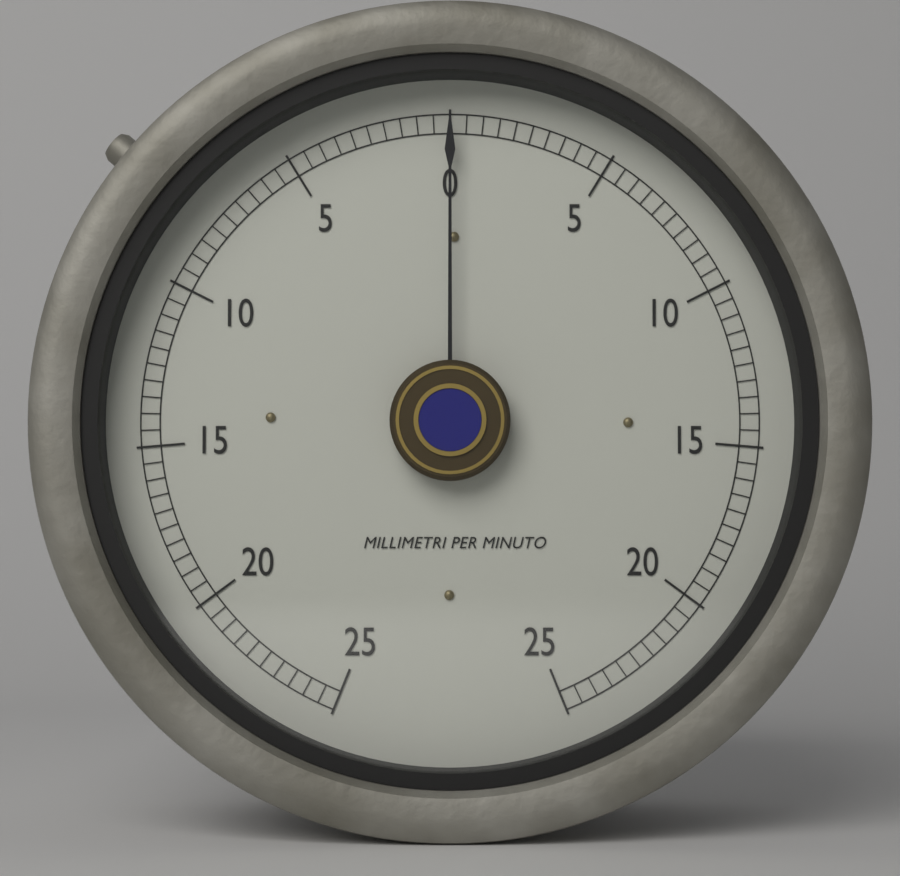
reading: 0.0 mm/min
